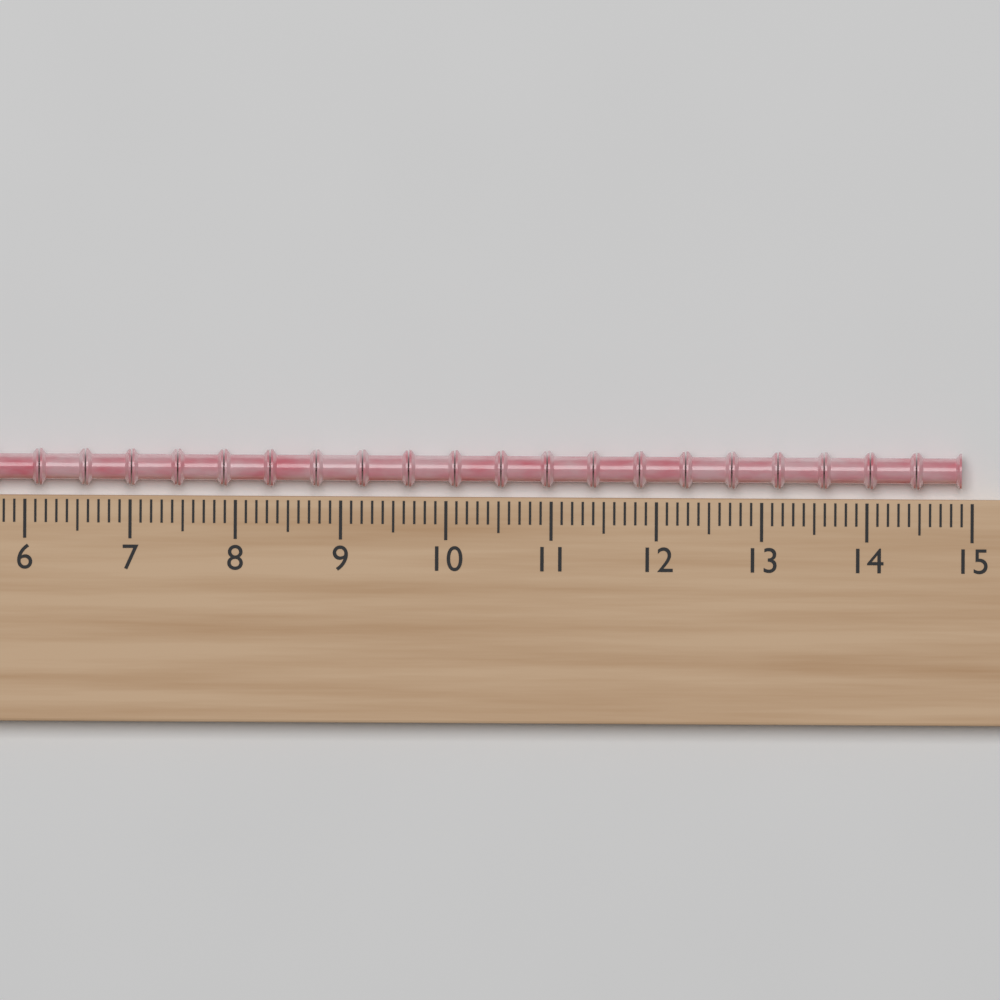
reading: 14.9 (no unit)
